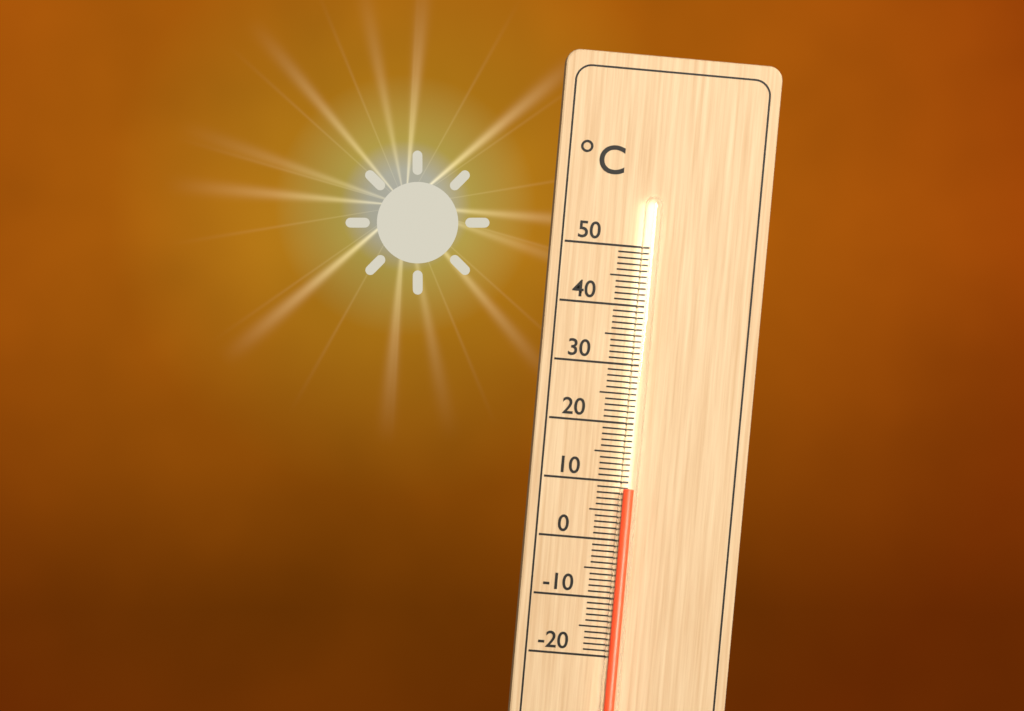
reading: 9 °C
